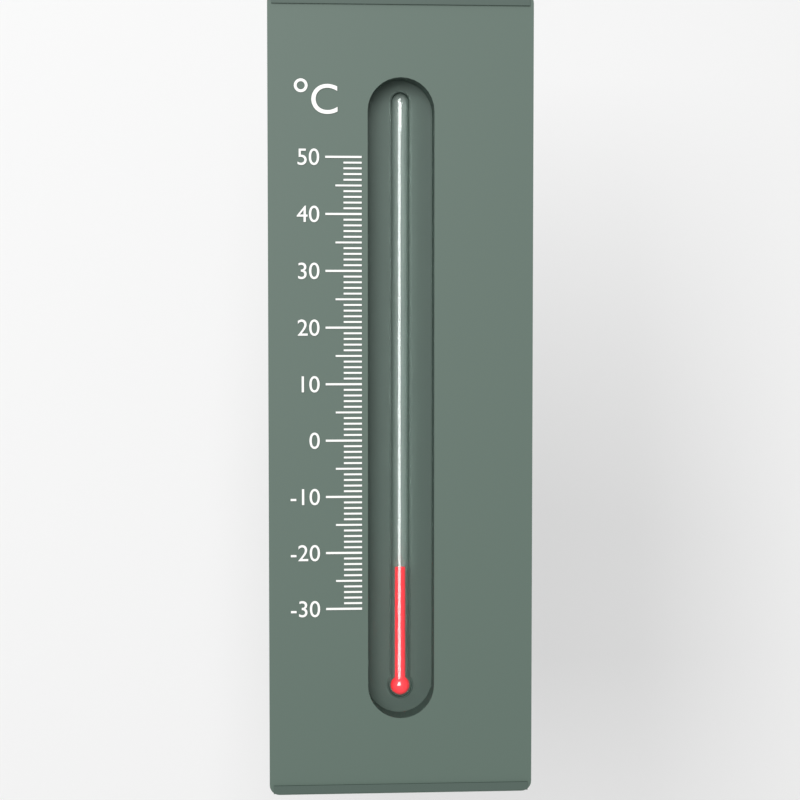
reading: -23 °C
